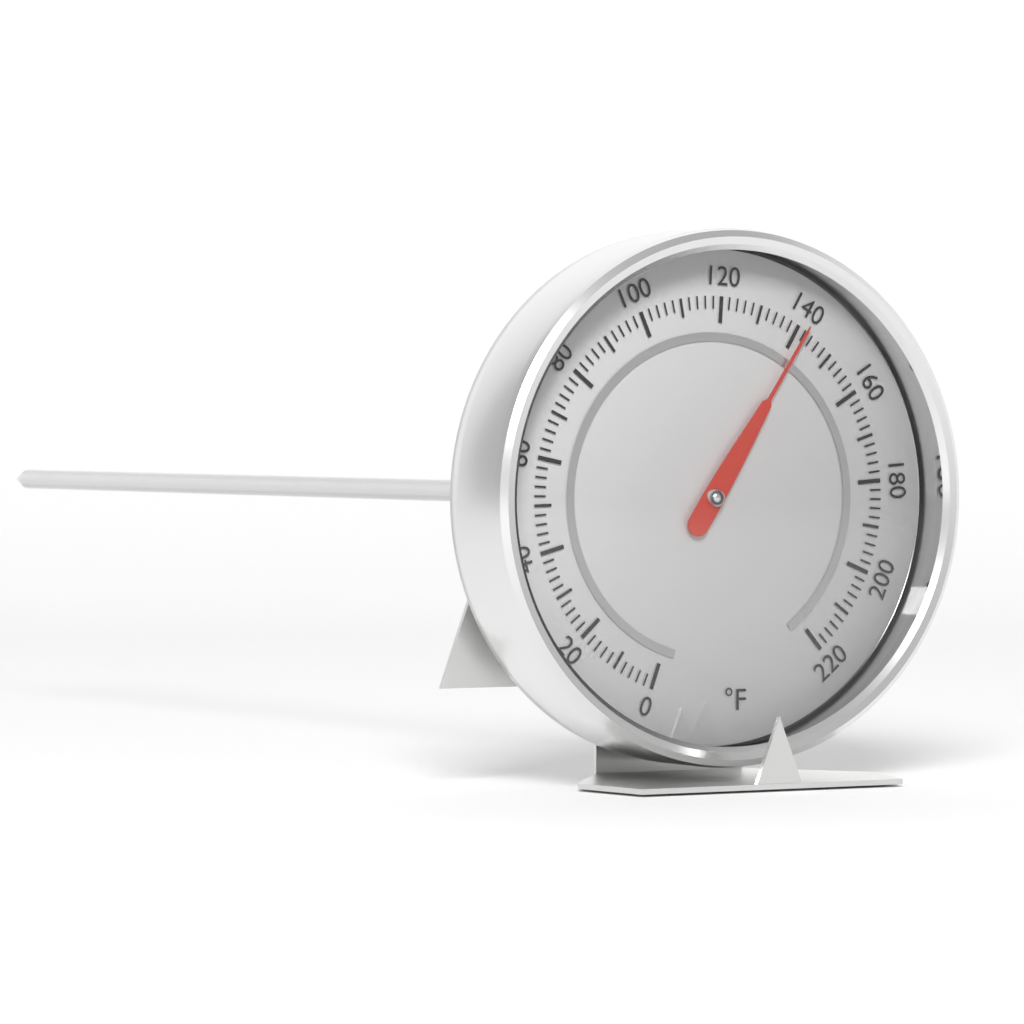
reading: 142 °F
